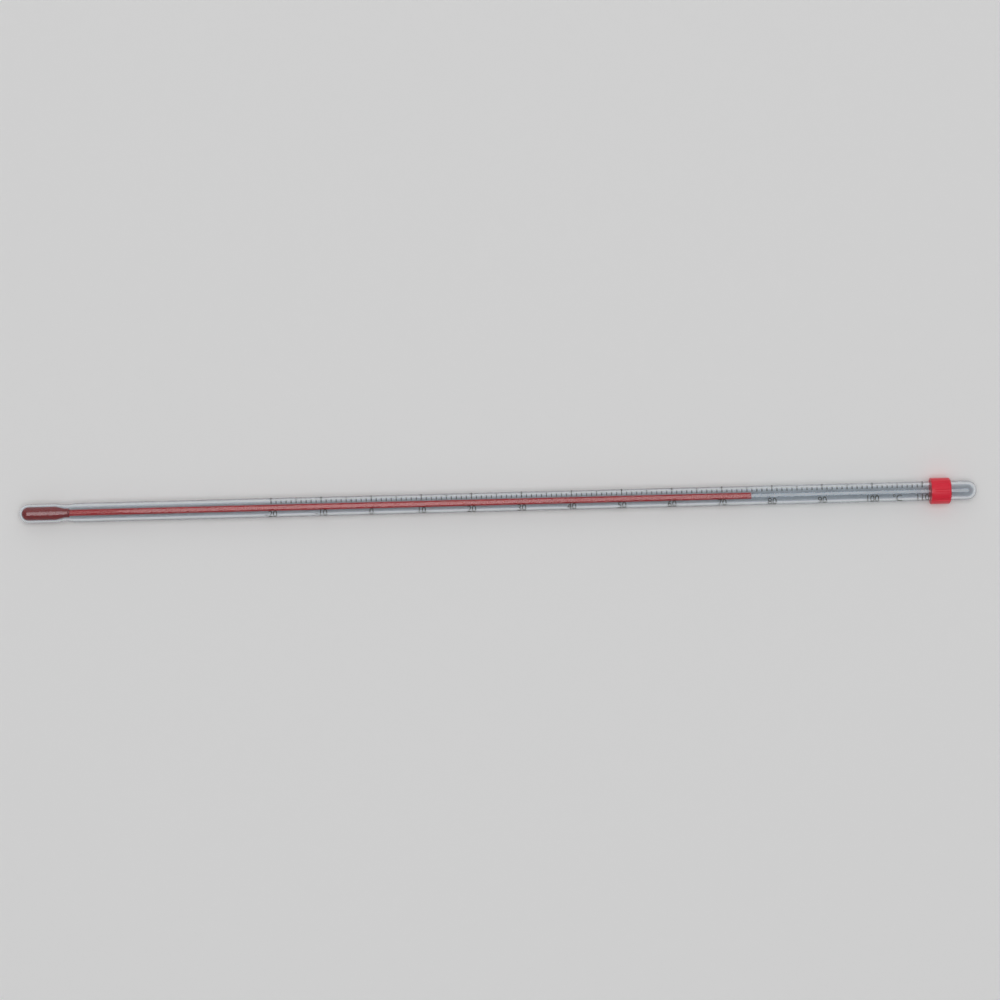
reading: 76 °C
